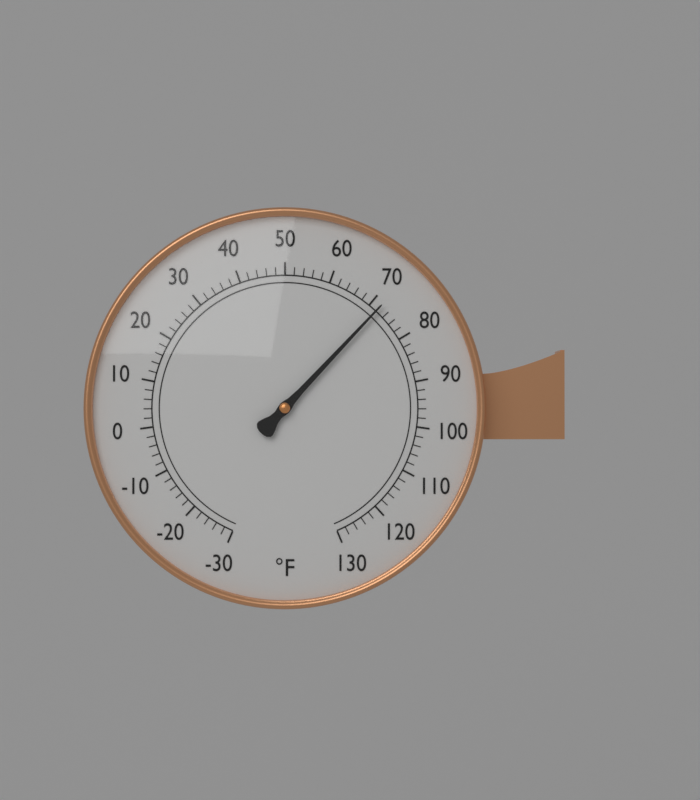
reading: 72 °F
